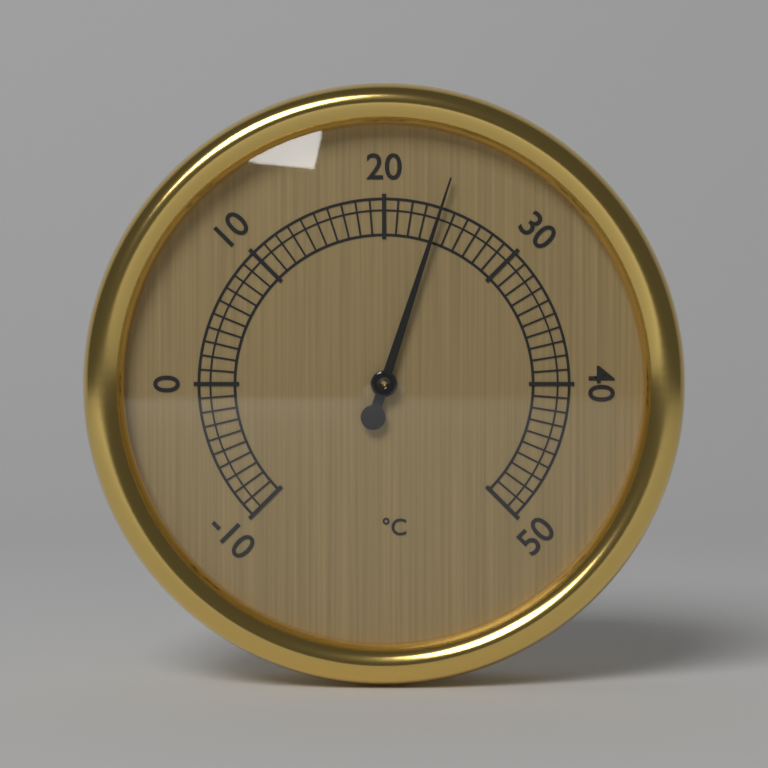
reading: 24 °C
